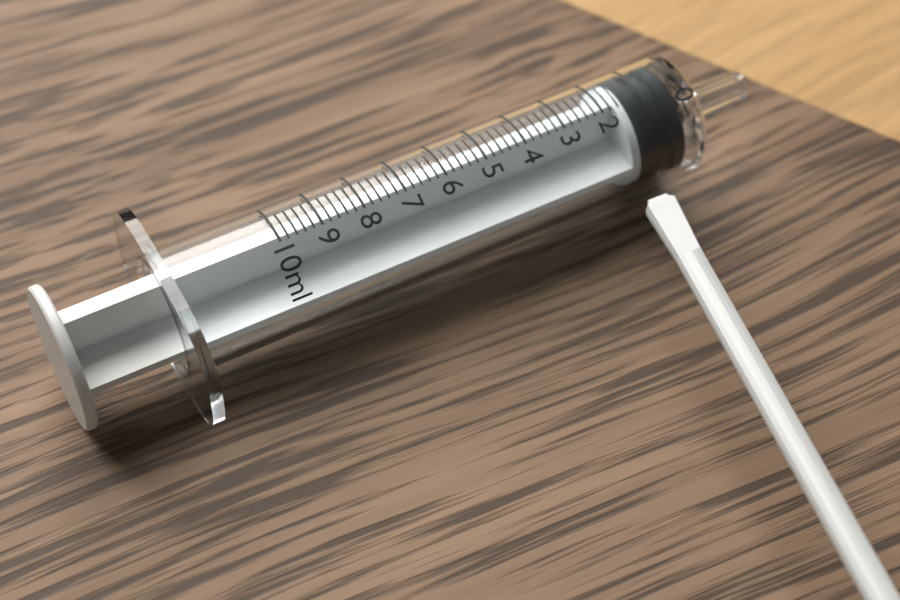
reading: 0.2 ml
